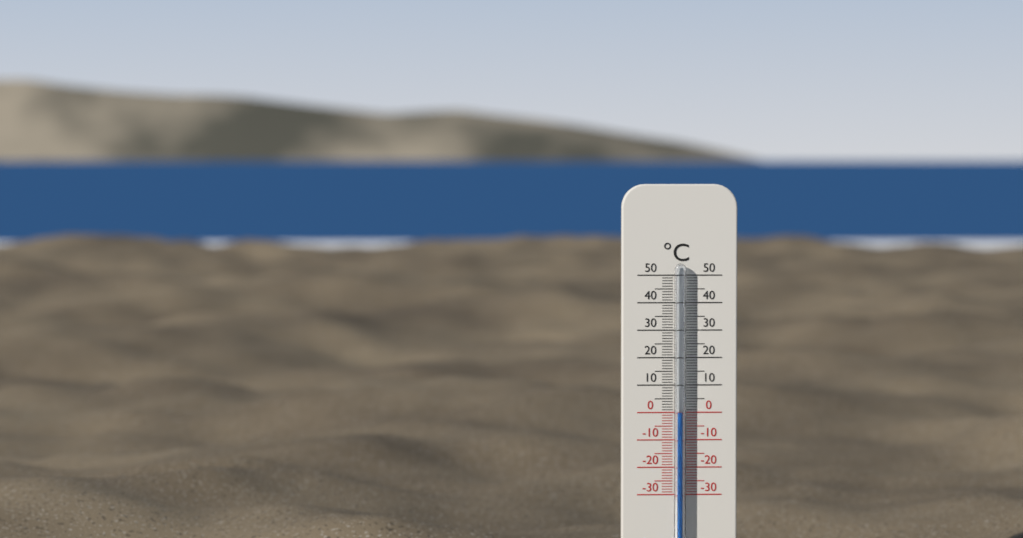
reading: 0 °C
